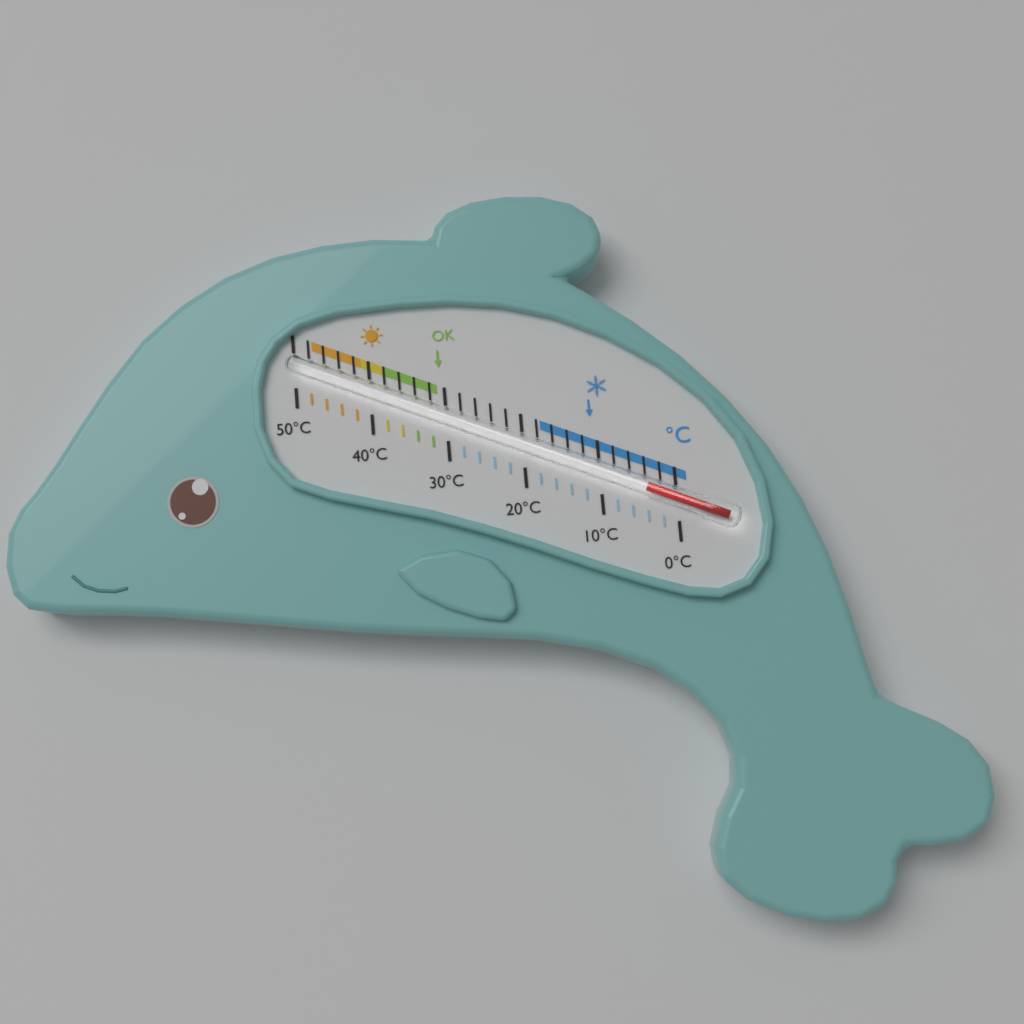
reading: 4 °C
